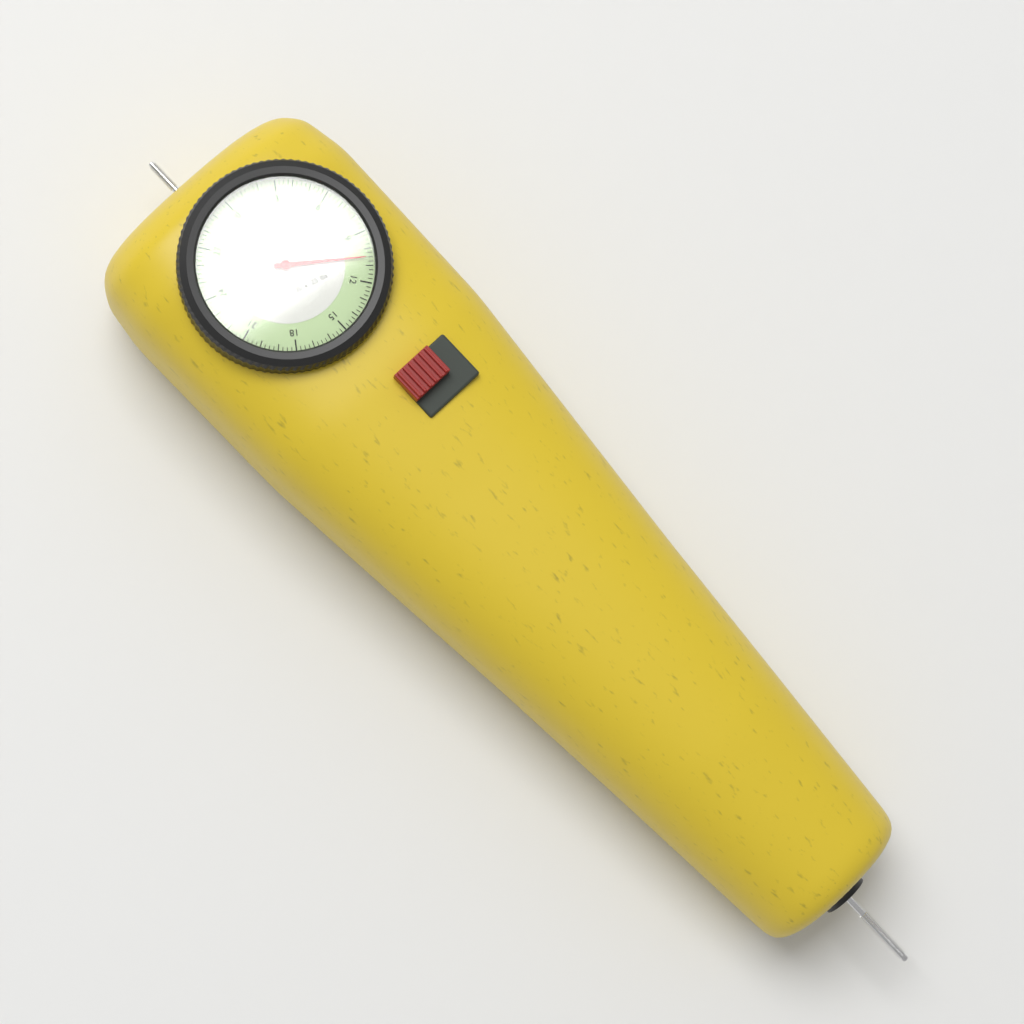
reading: 10.50 lbs
